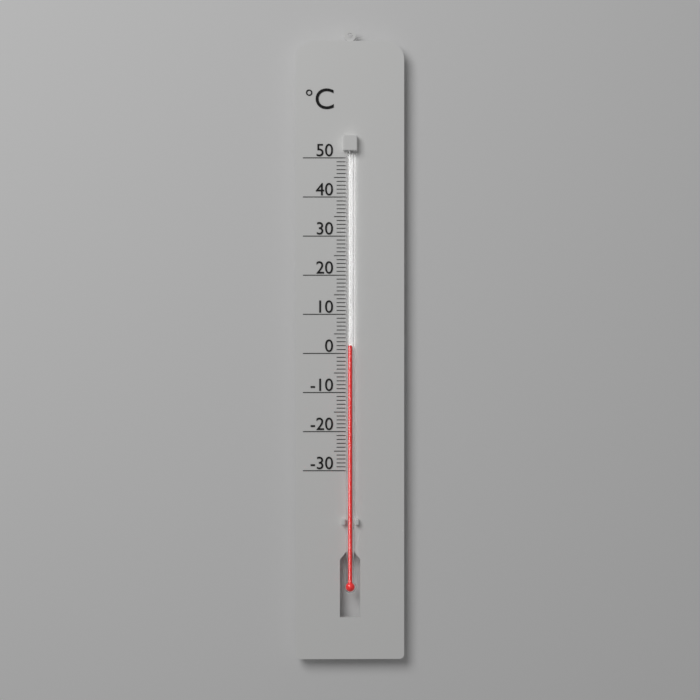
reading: 2 °C
